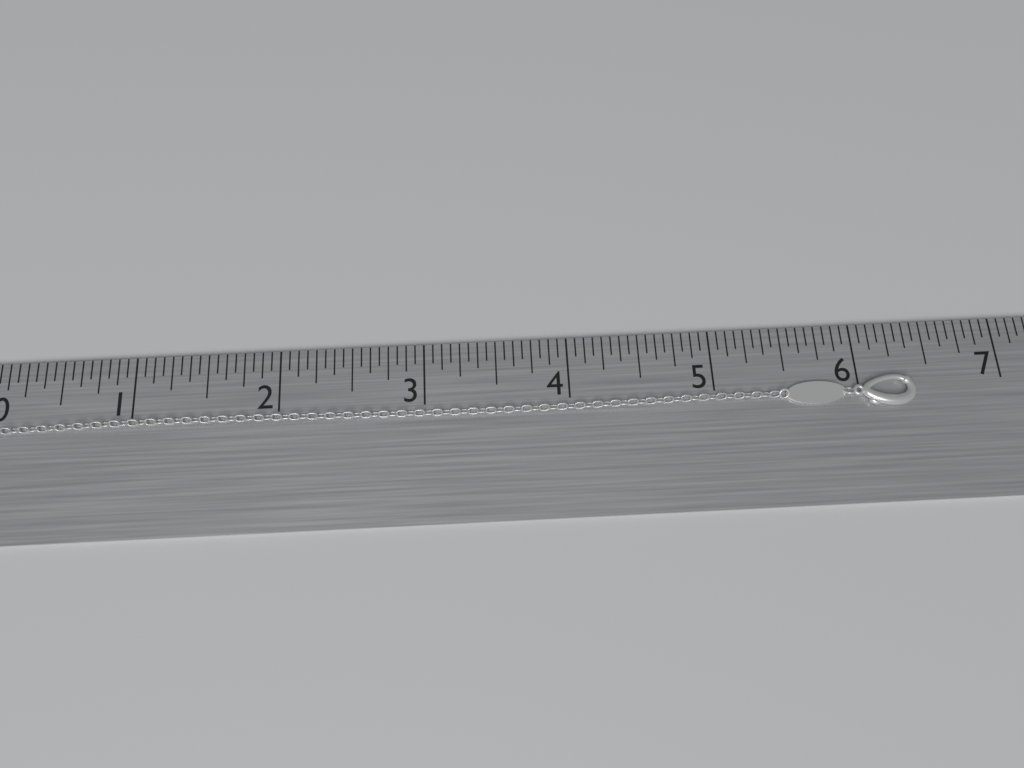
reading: 6.3750 in
